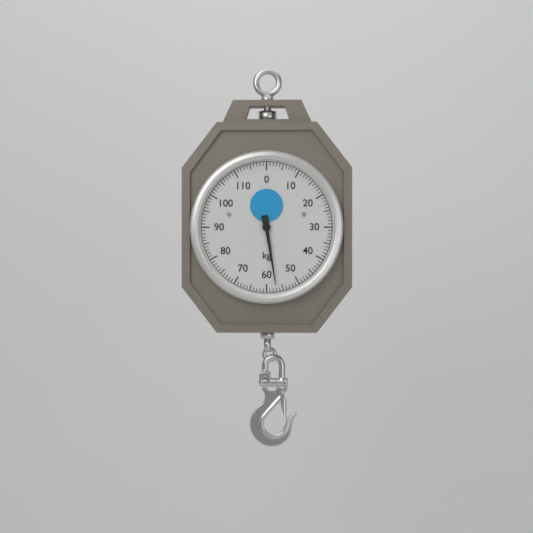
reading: 57 kg
